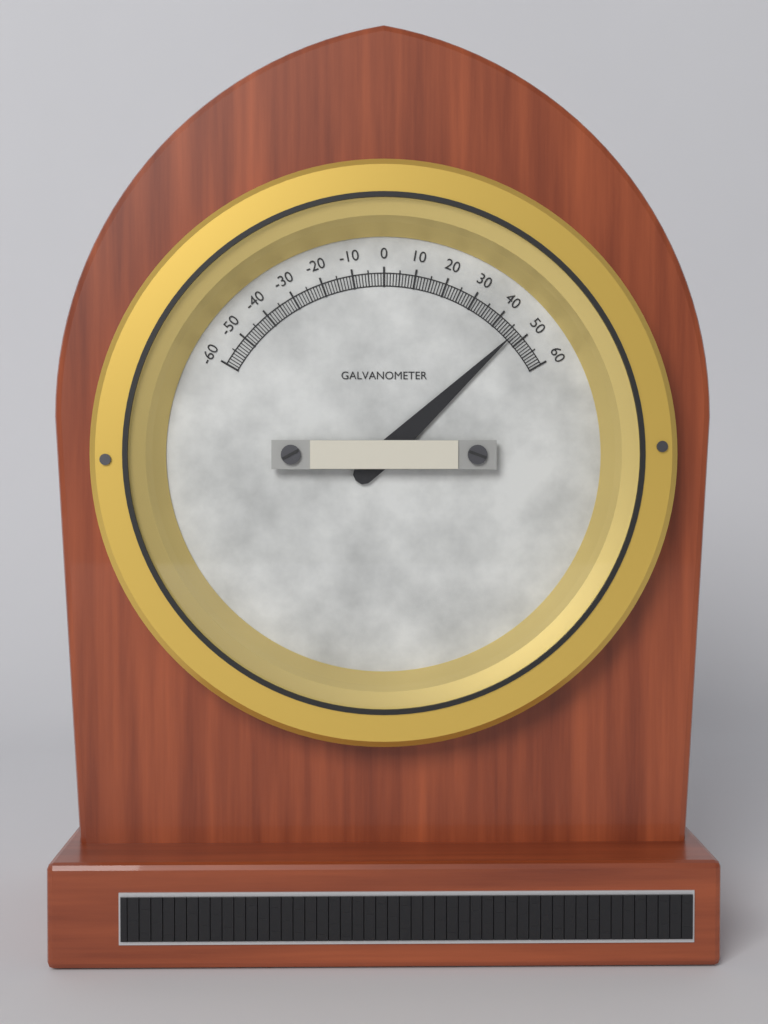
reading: 47 (no unit)
